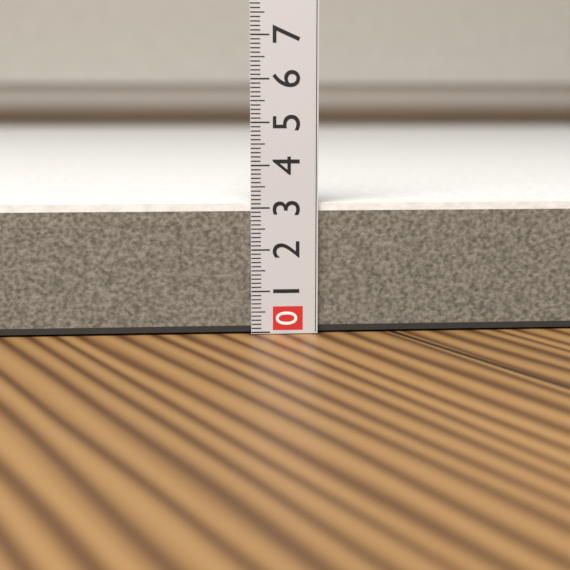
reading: 3.1 (no unit)
